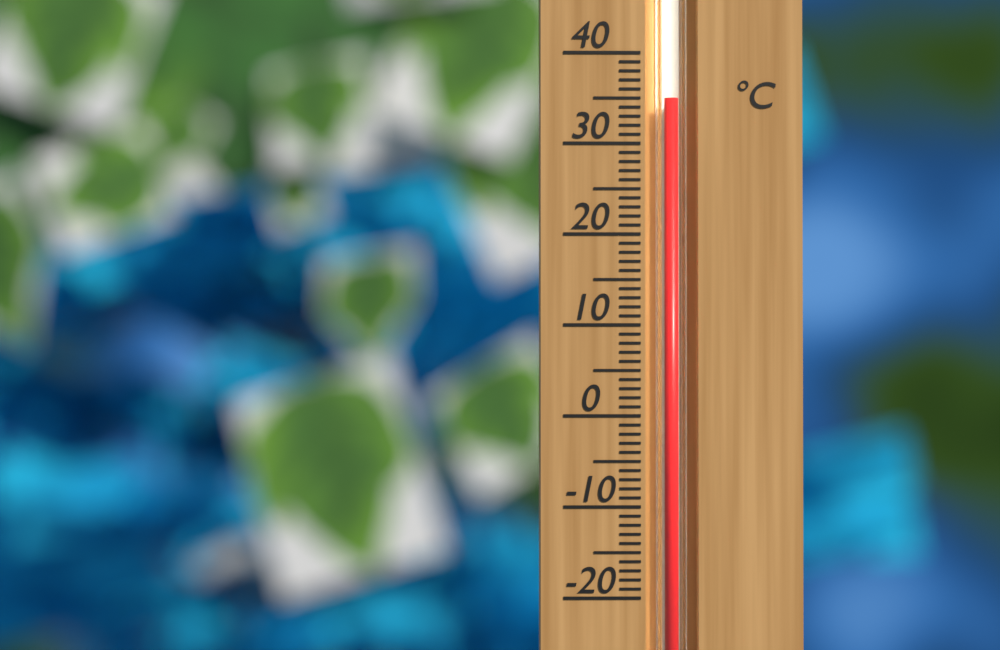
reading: 35 °C
